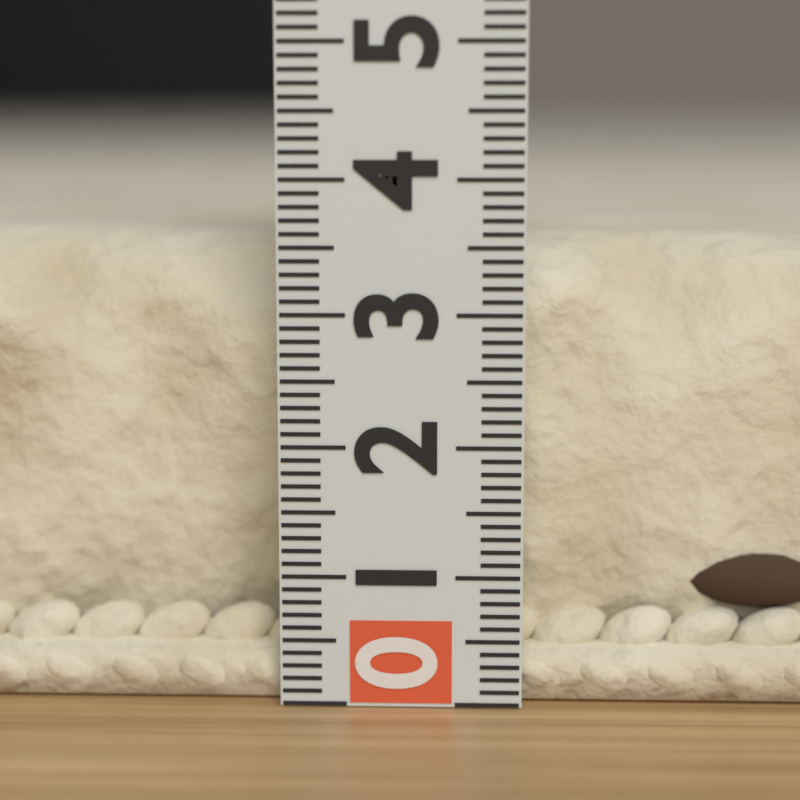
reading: 3.6 (no unit)
